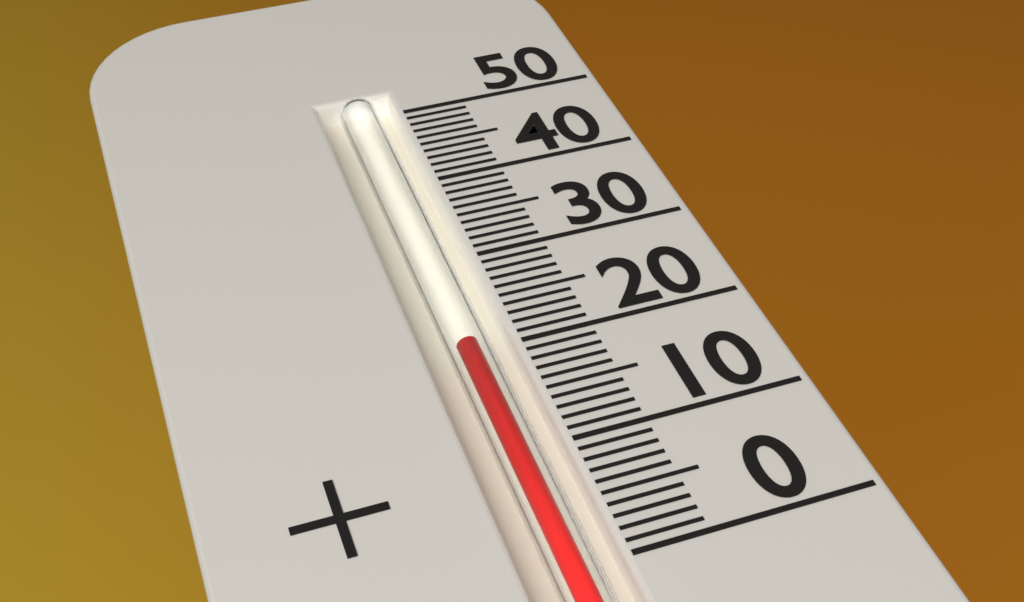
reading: 21 (no unit)
